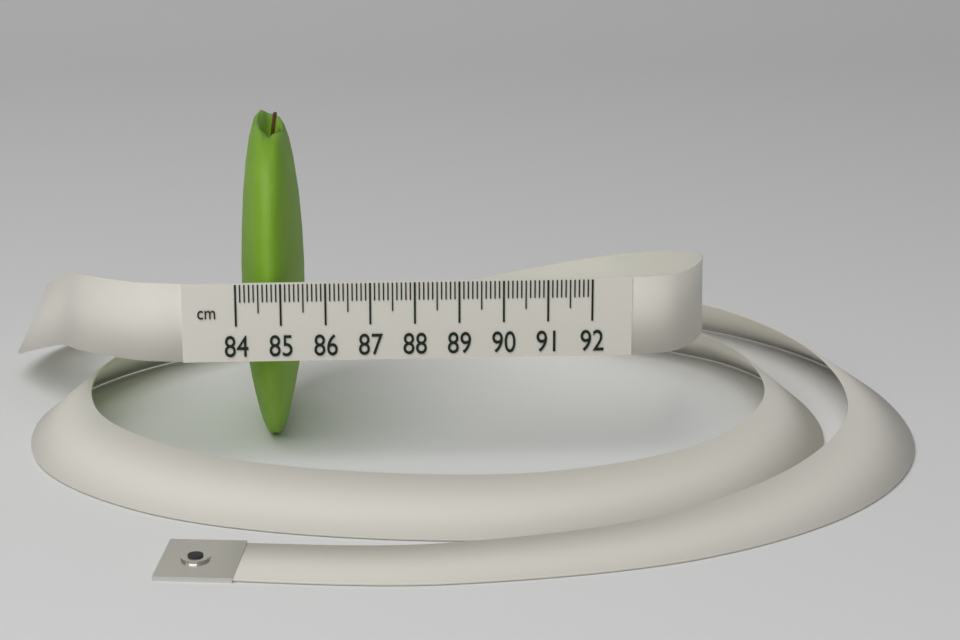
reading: 85.5 cm
